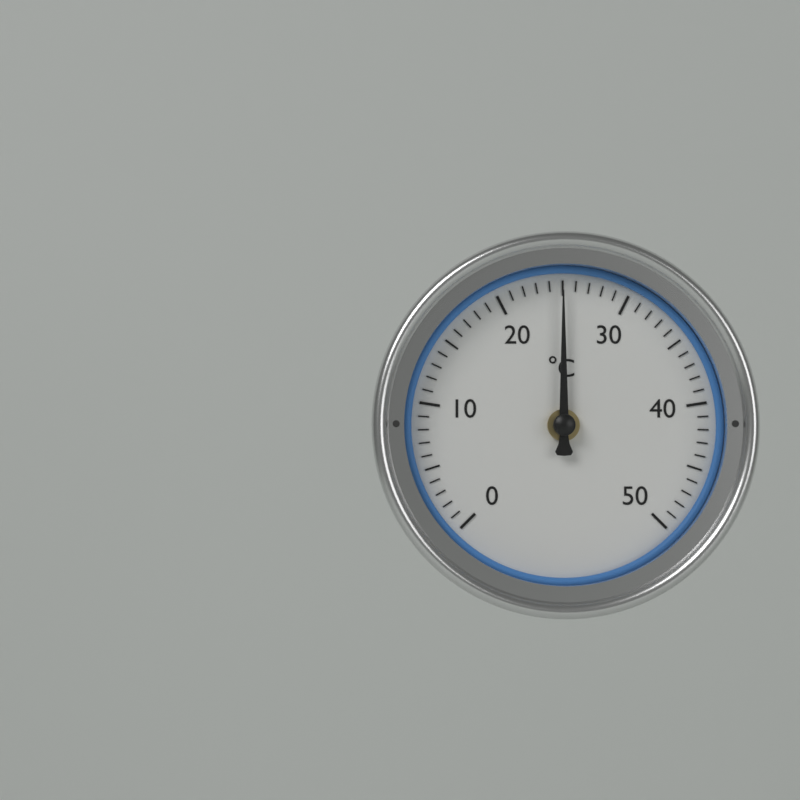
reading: 25 °C
